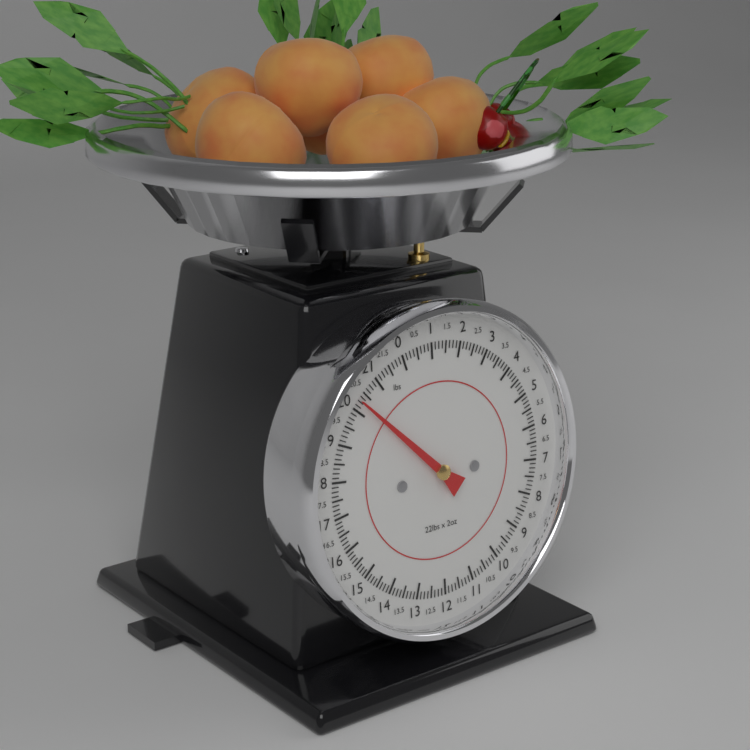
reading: 20.250 lbs
